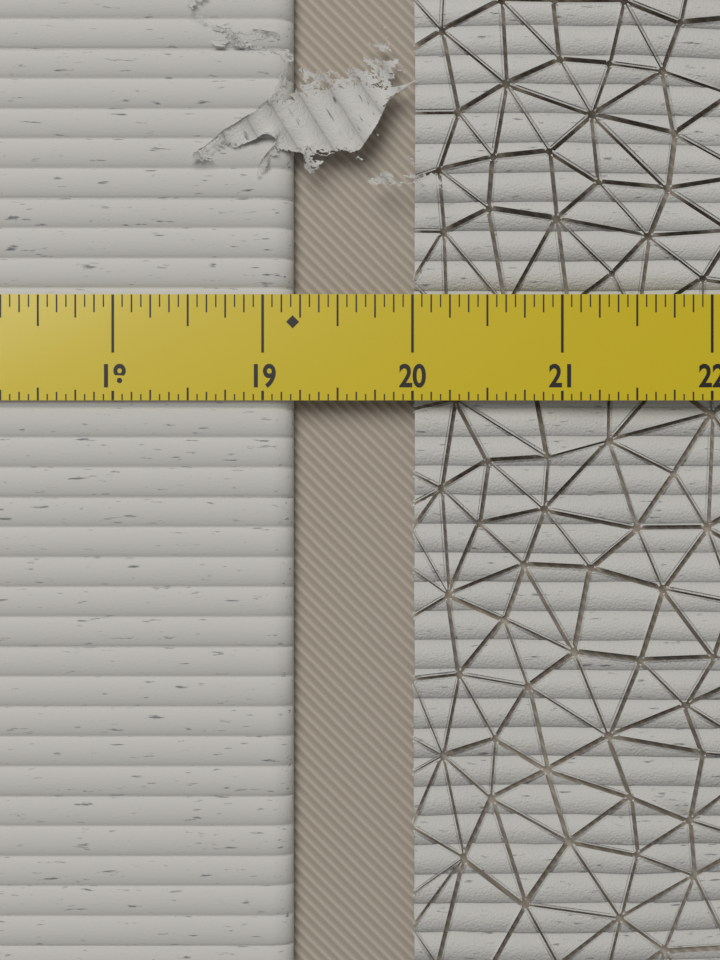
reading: 19.2000 in
